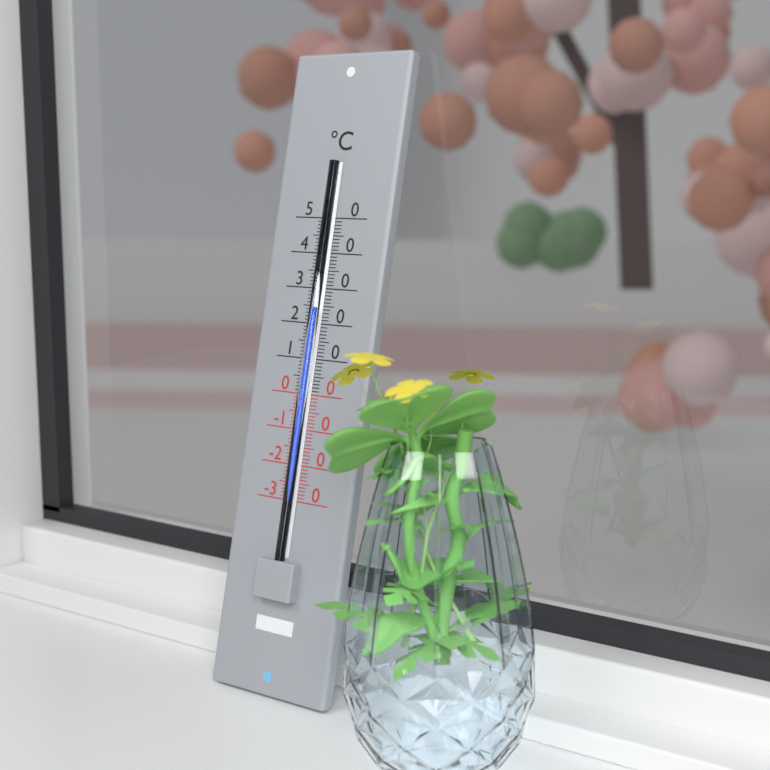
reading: 24 °C
